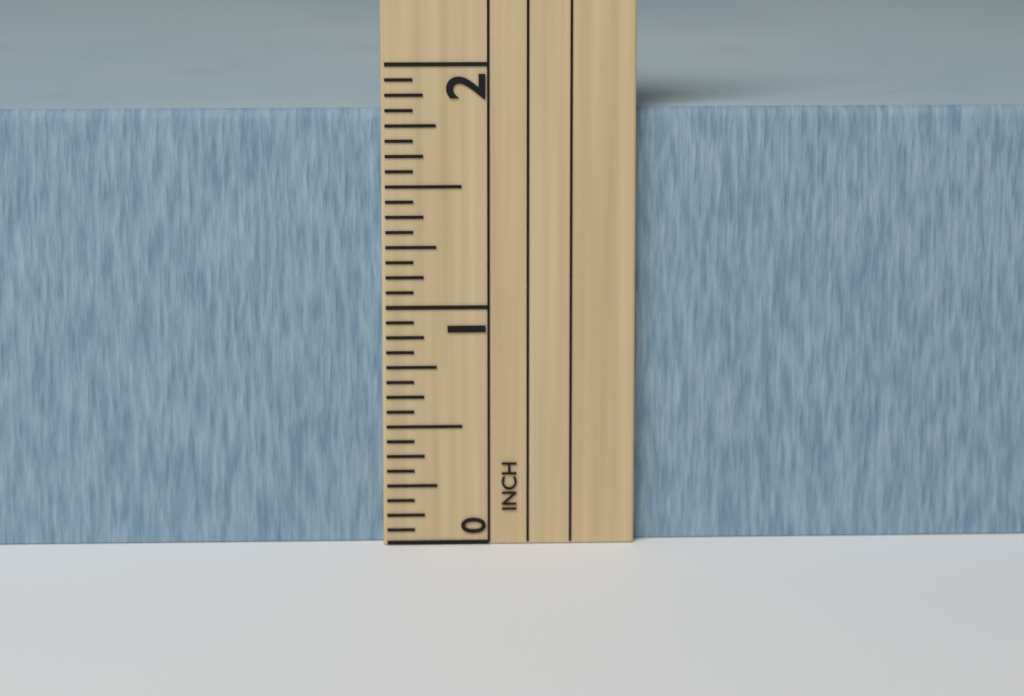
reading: 1.8125 in
